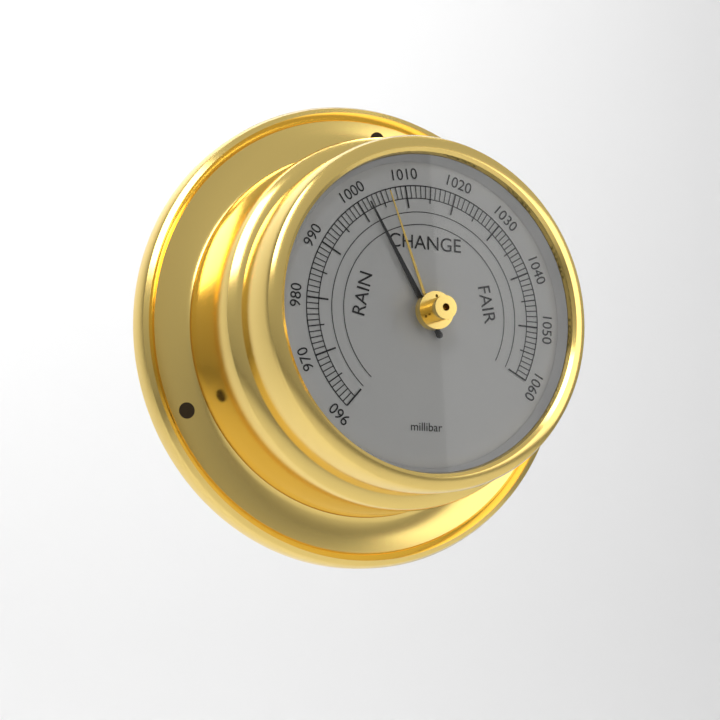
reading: 1002 millibar
